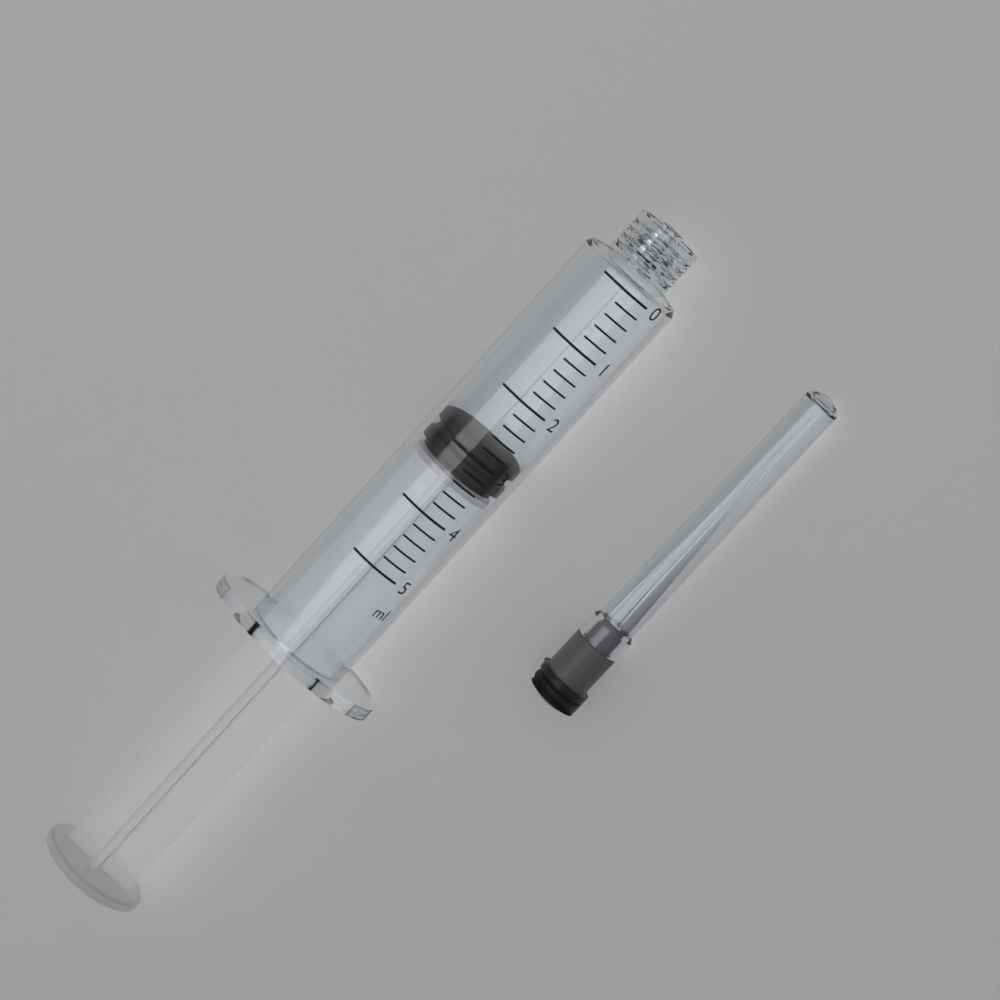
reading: 2.8 ml
